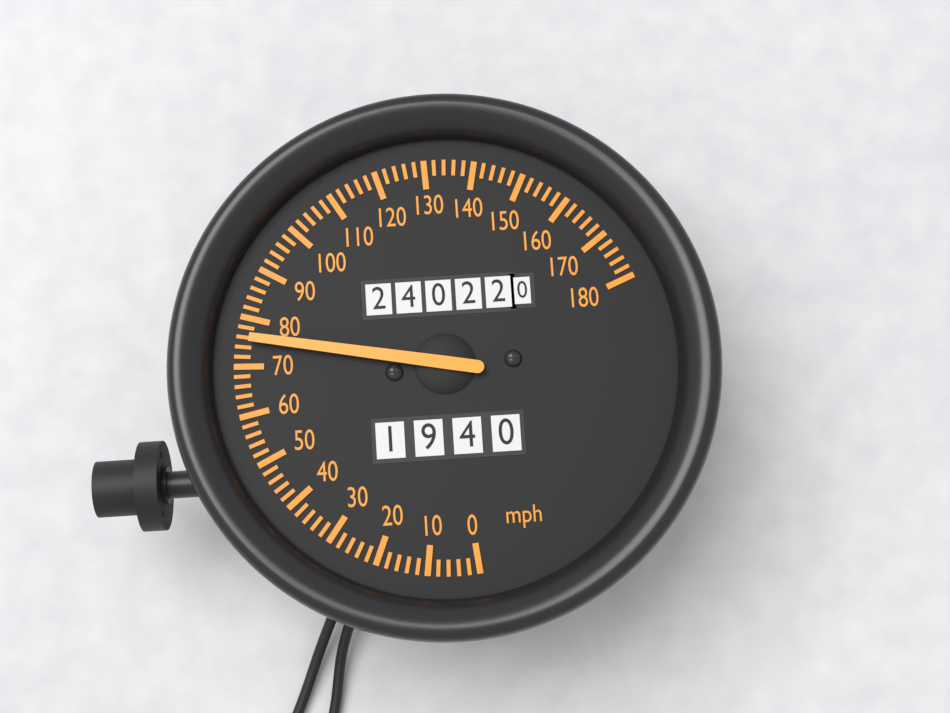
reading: 76 mph
